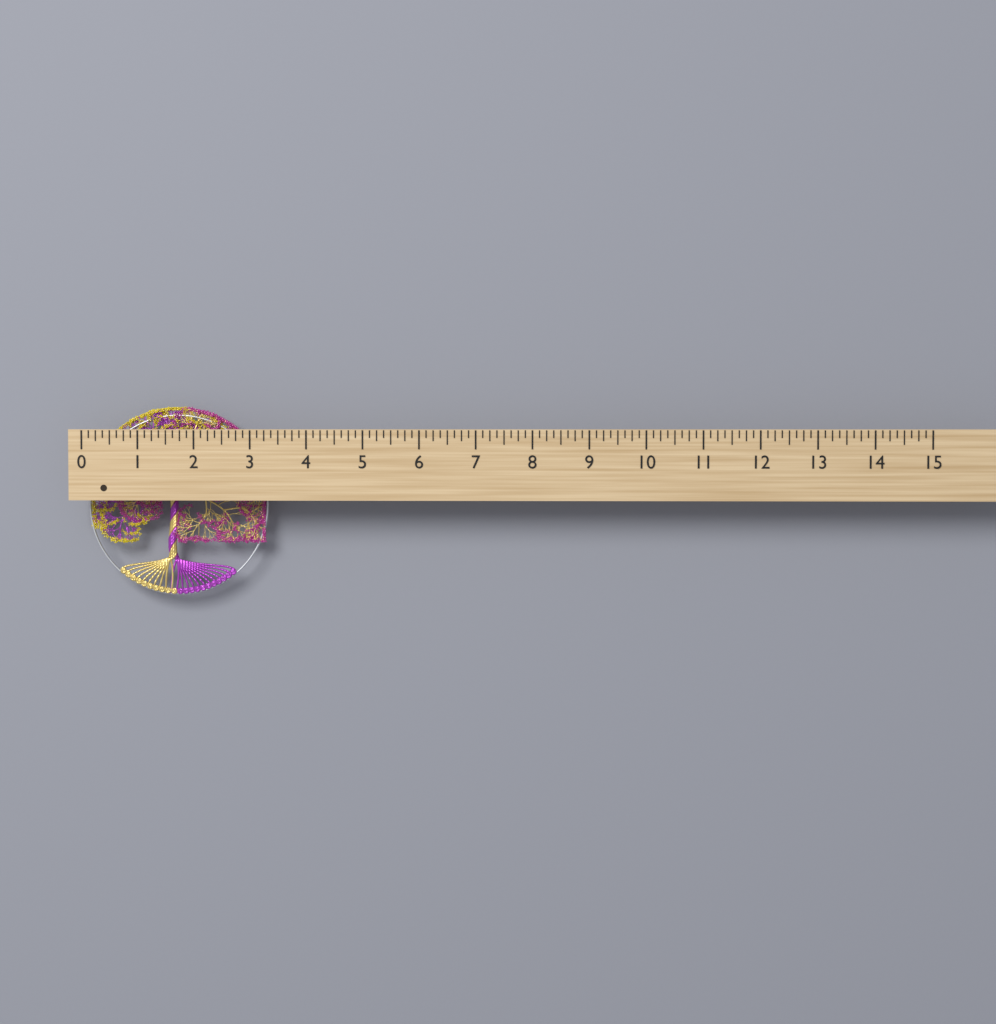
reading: 3.250 (no unit)
